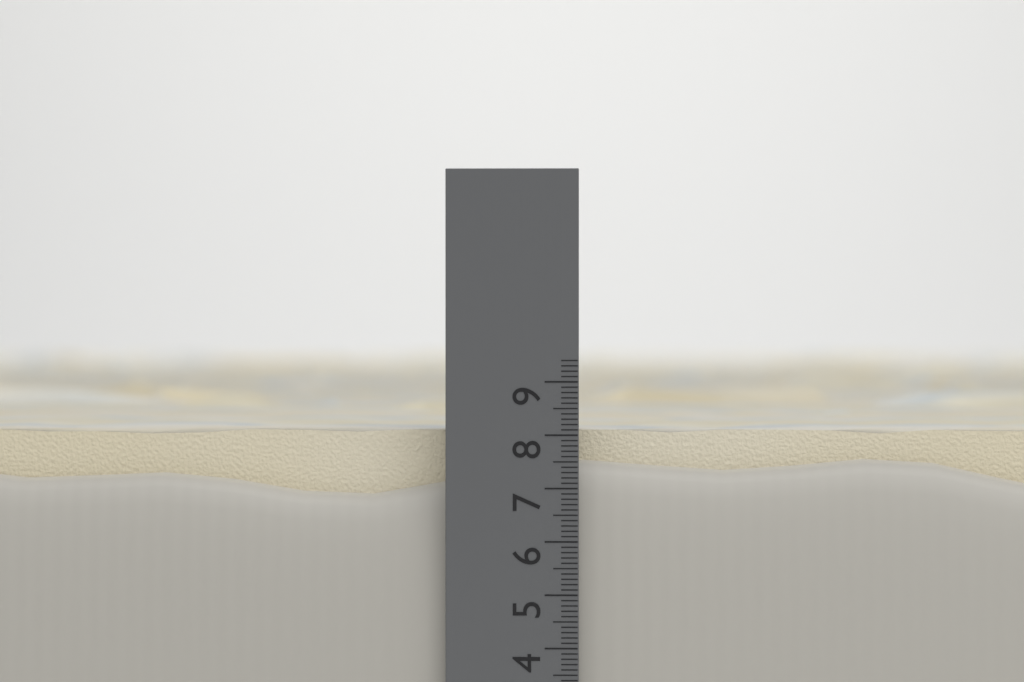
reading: 8.4 cm
